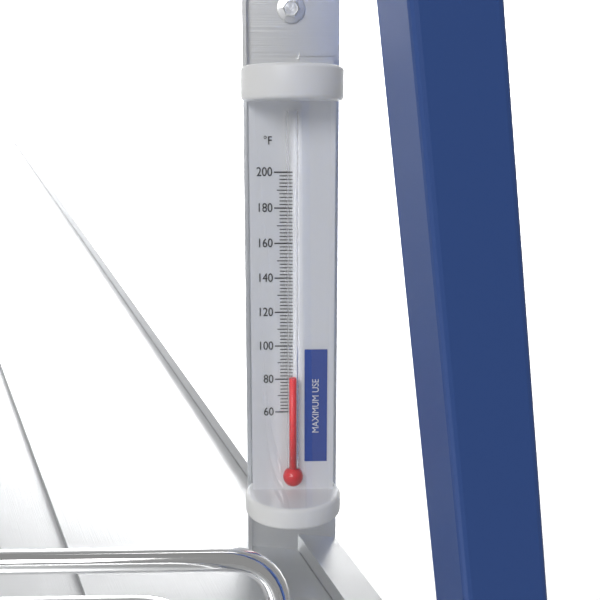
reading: 82 °F
